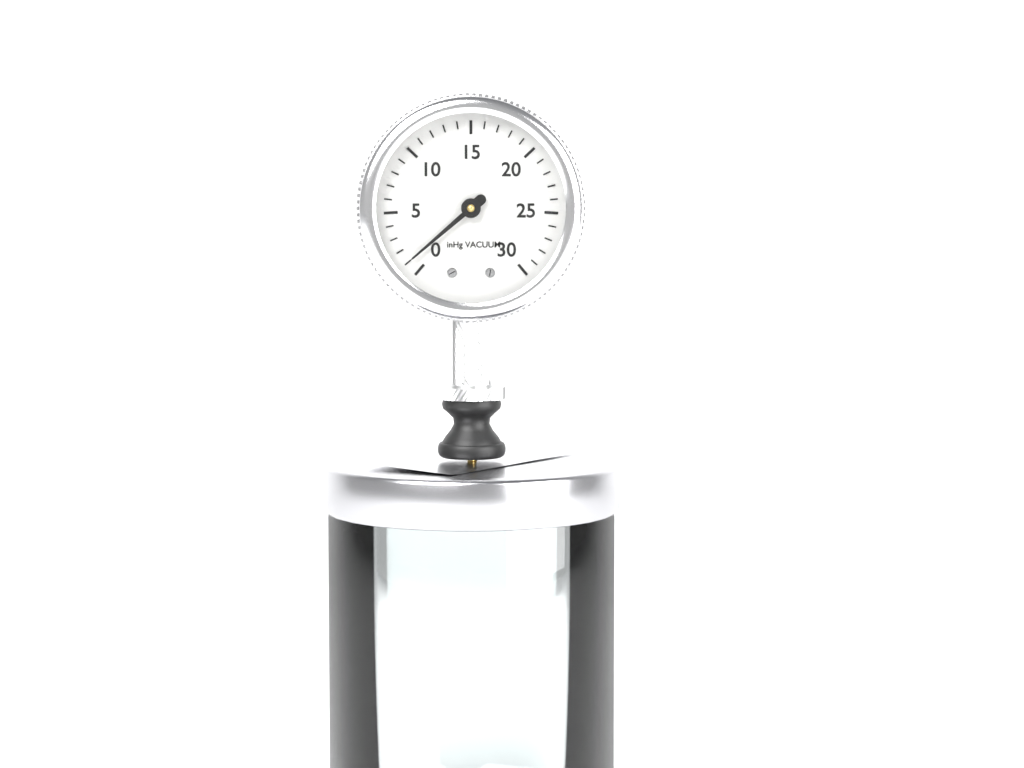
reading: 1 inHg
